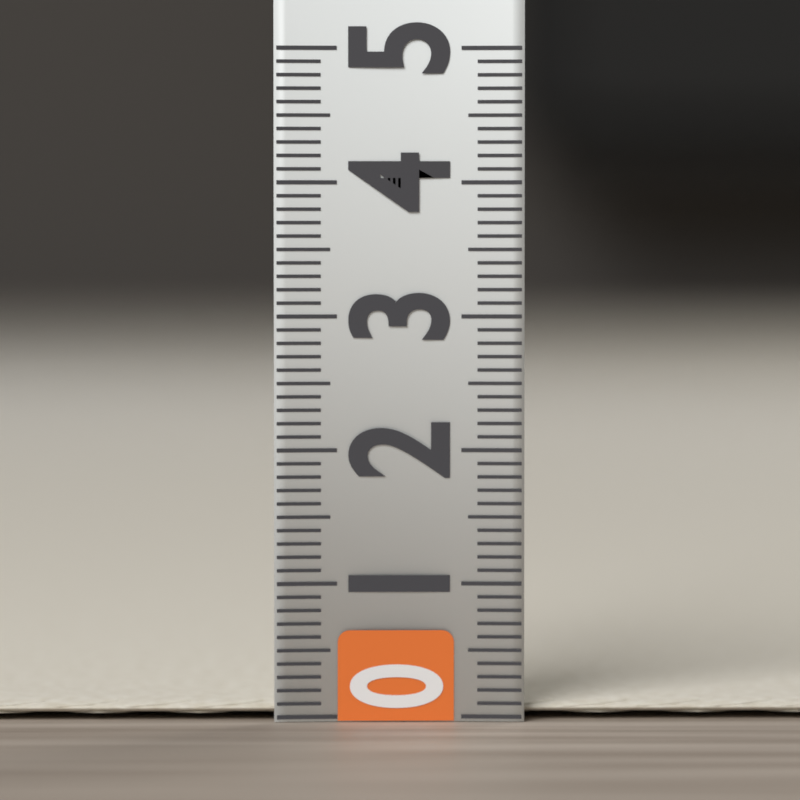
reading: 0.1 (no unit)
